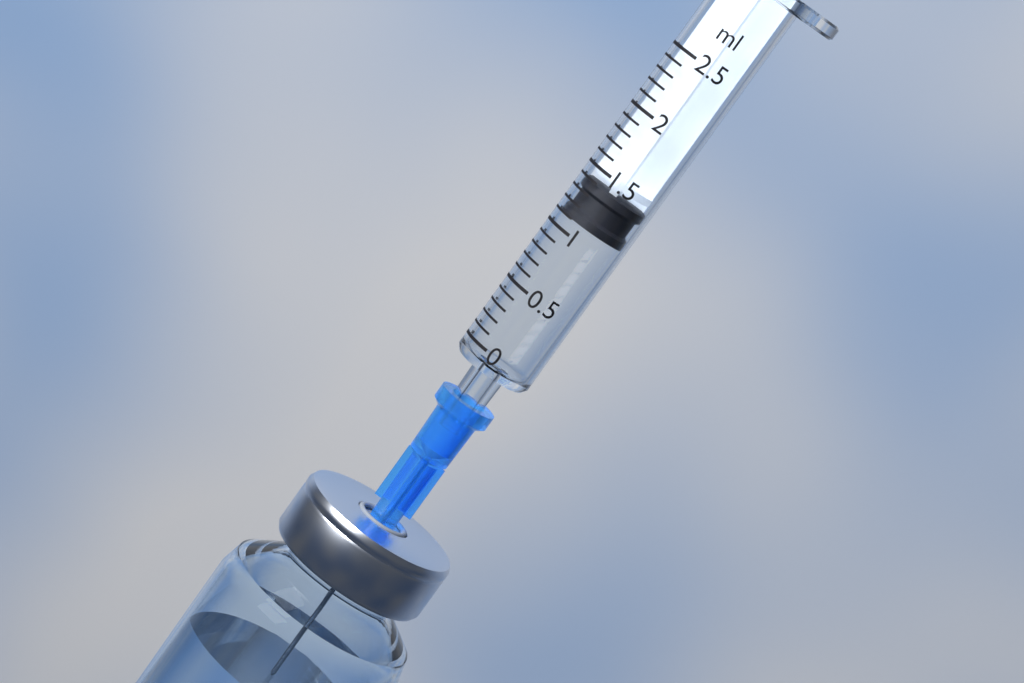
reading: 1.1 ml
